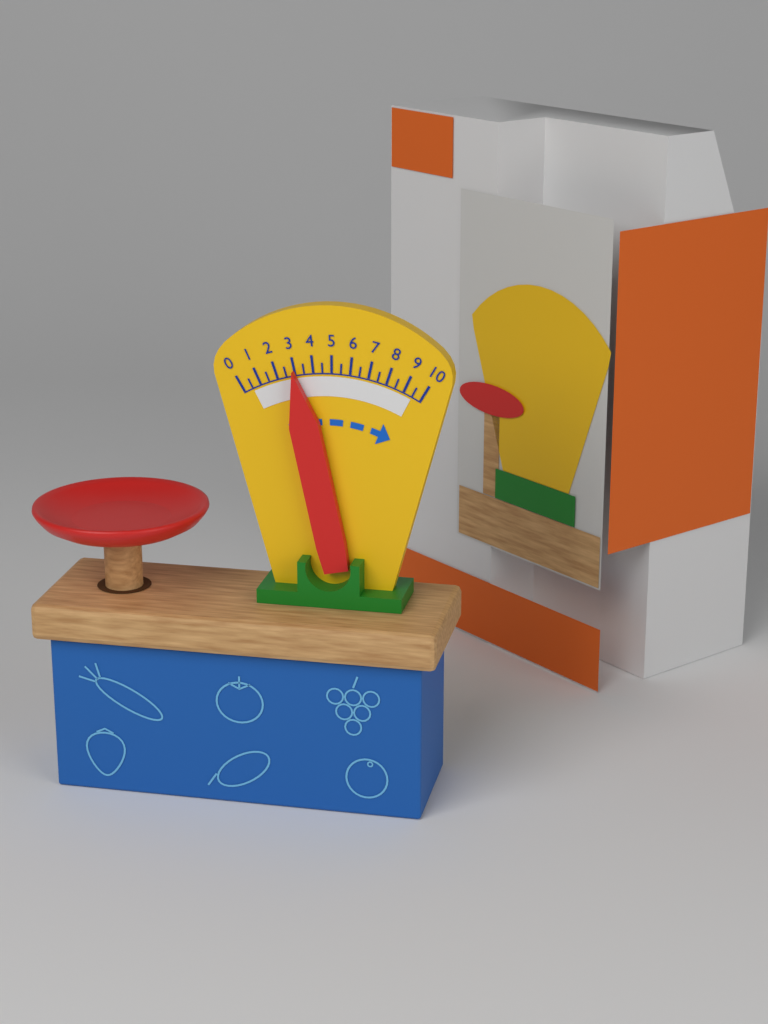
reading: 3.0 (no unit)
